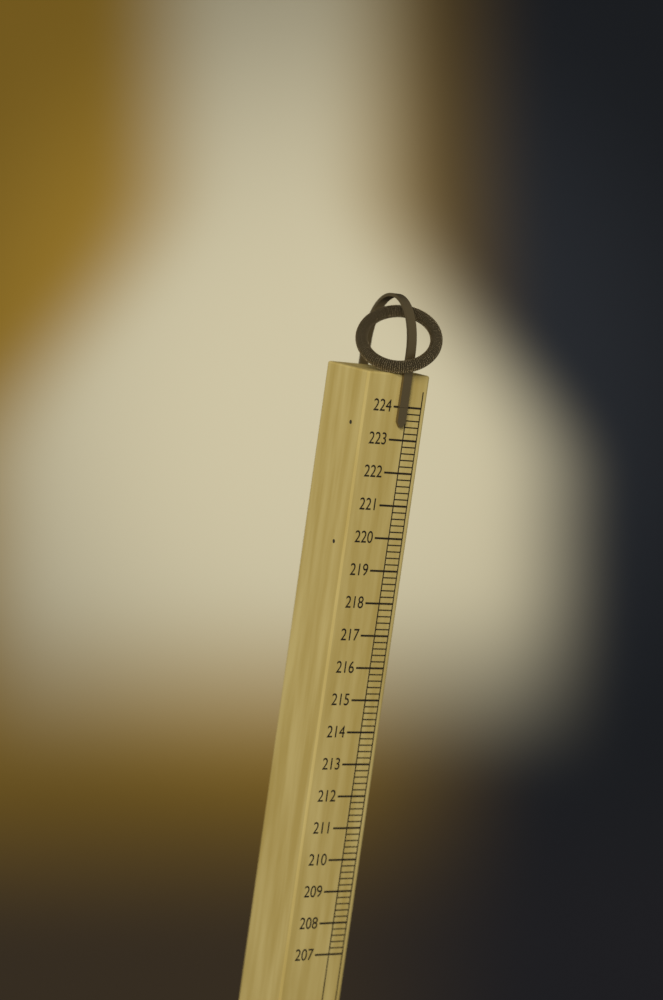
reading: 223.4 (no unit)
